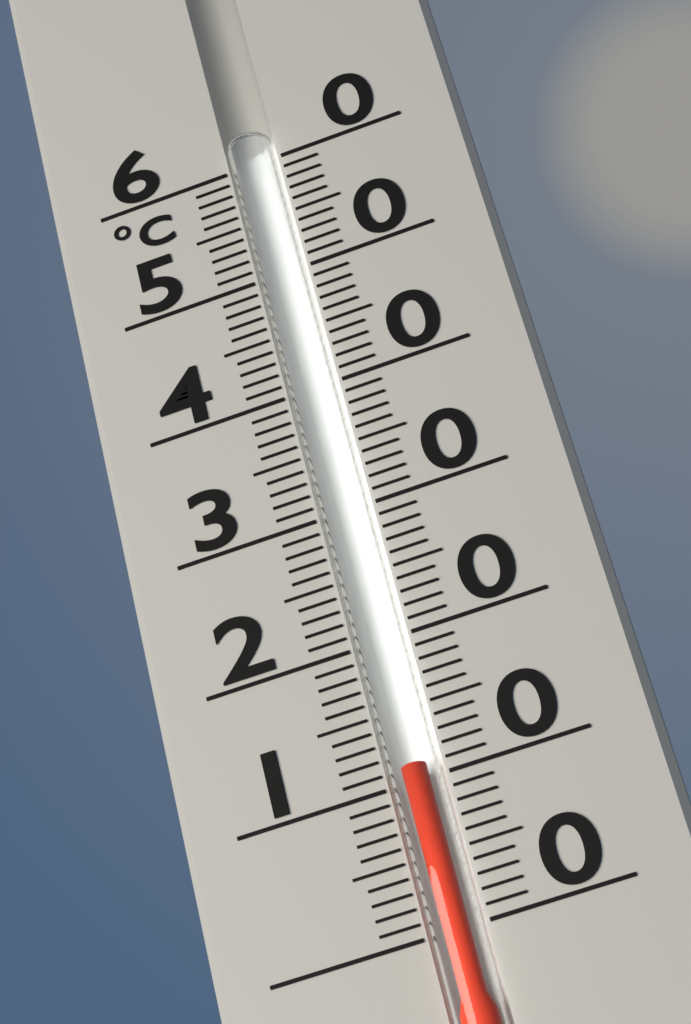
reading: 11 °C
